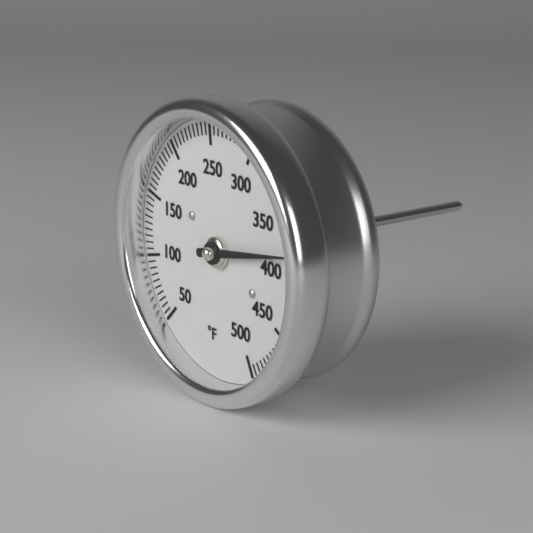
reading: 385 °F
